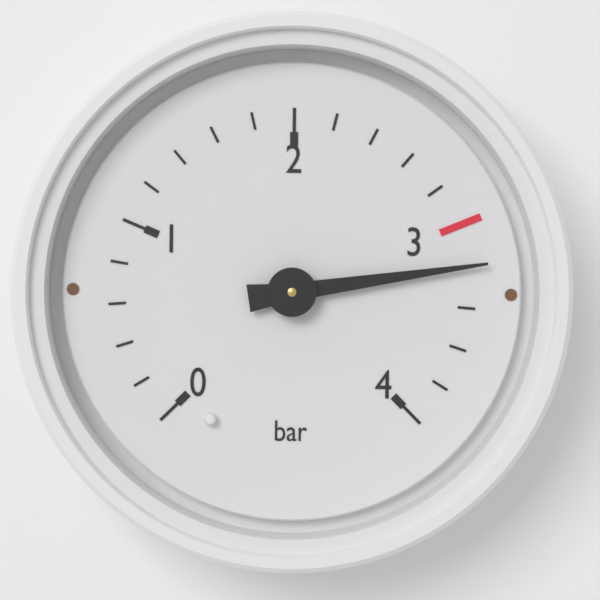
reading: 3.2 bar
